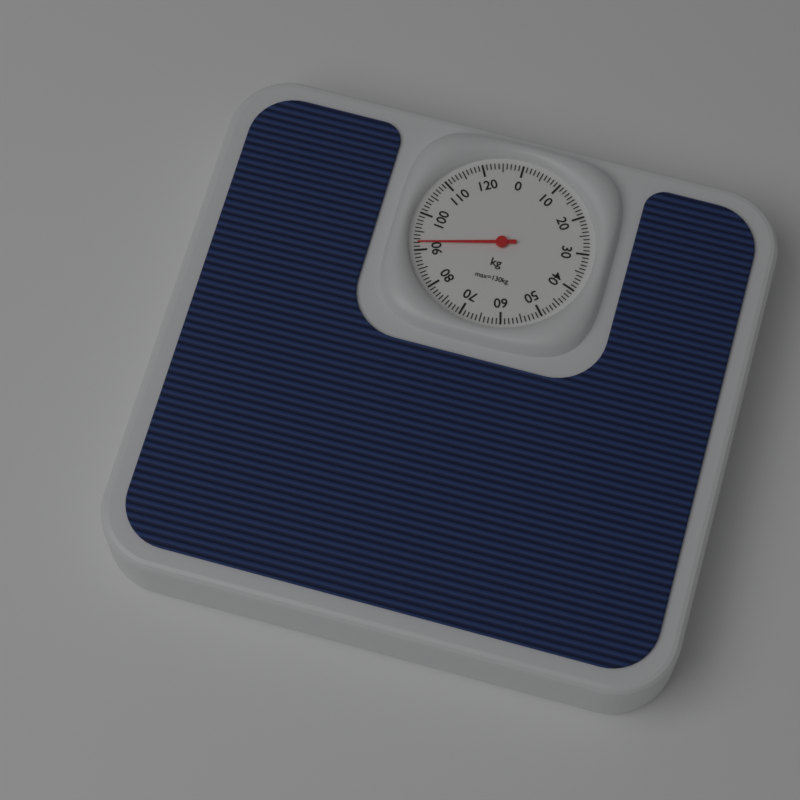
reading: 92 kg
